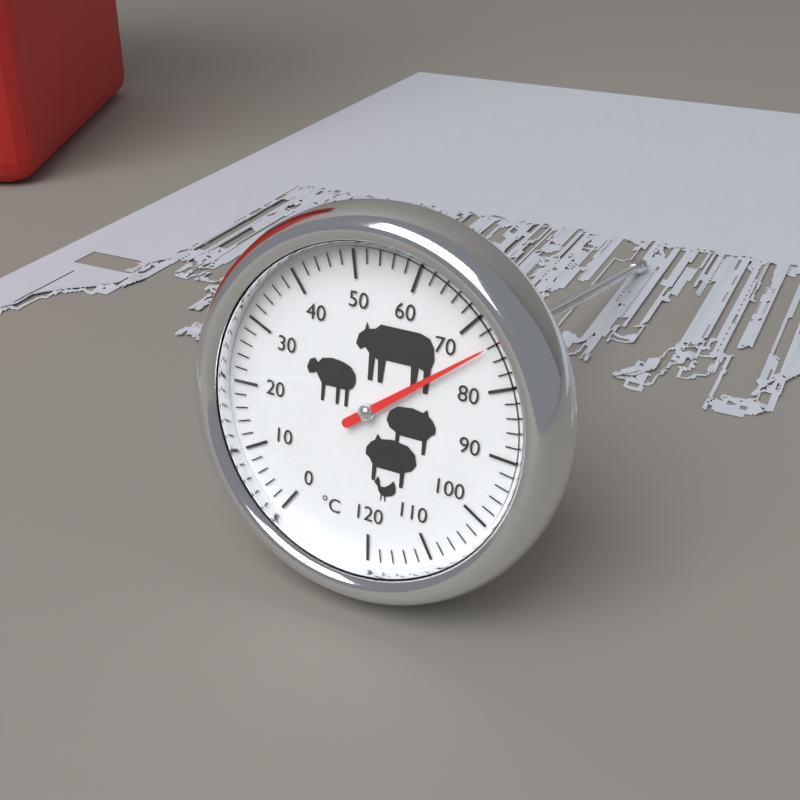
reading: 74 °C
